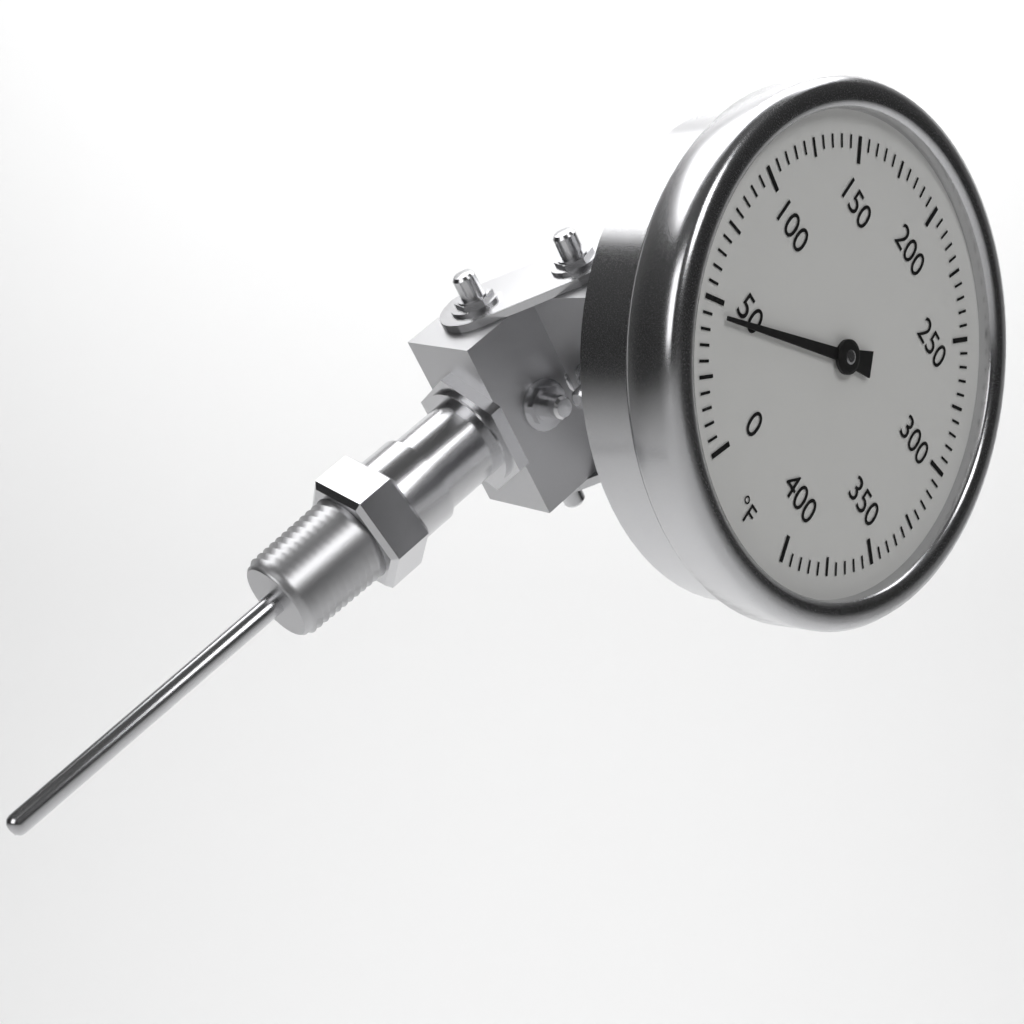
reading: 45 °F
